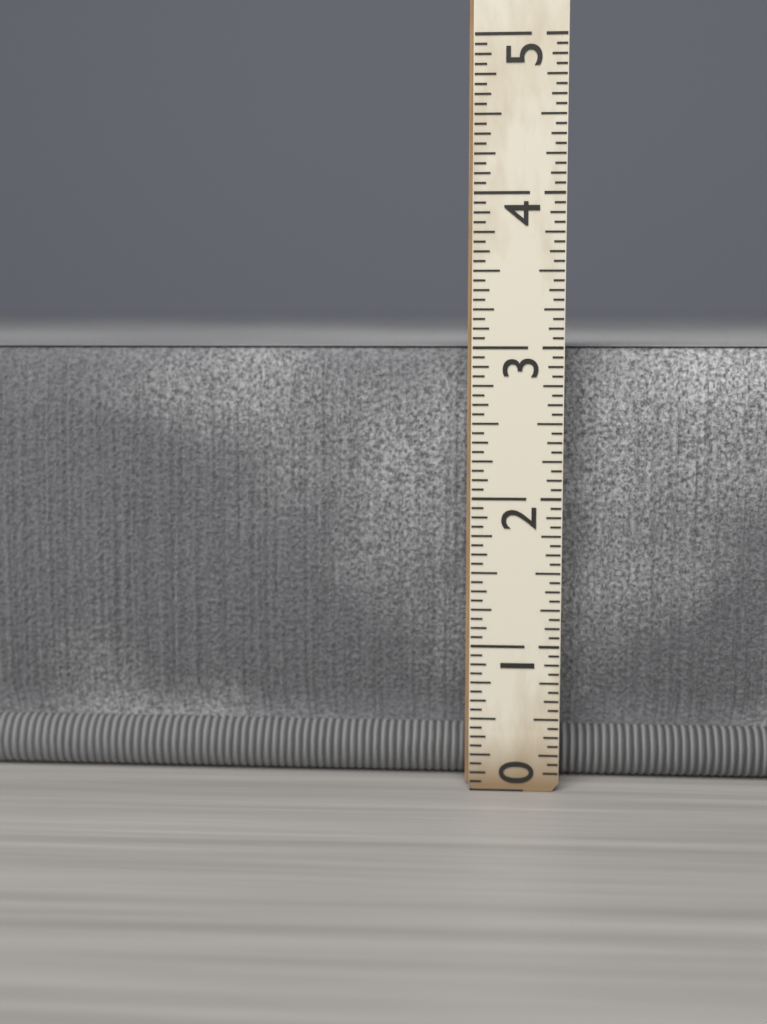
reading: 3.0000 (no unit)
